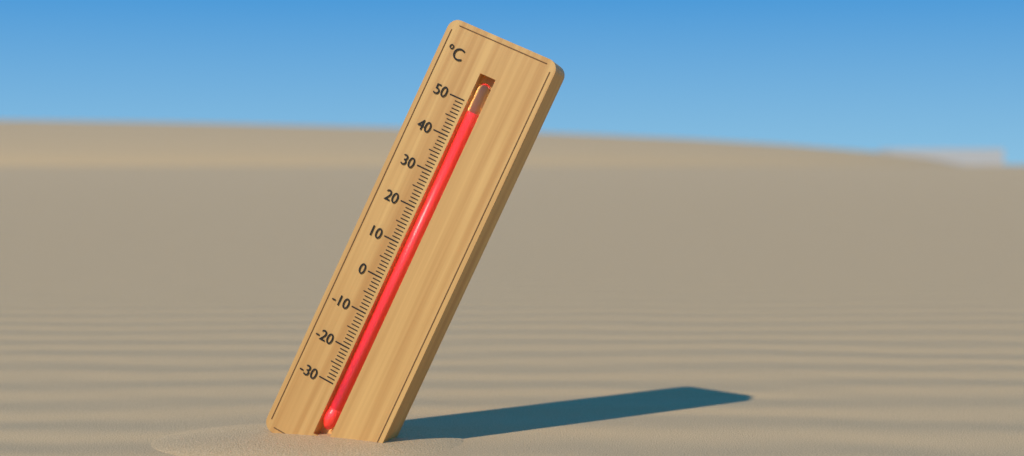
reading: 48 °C
